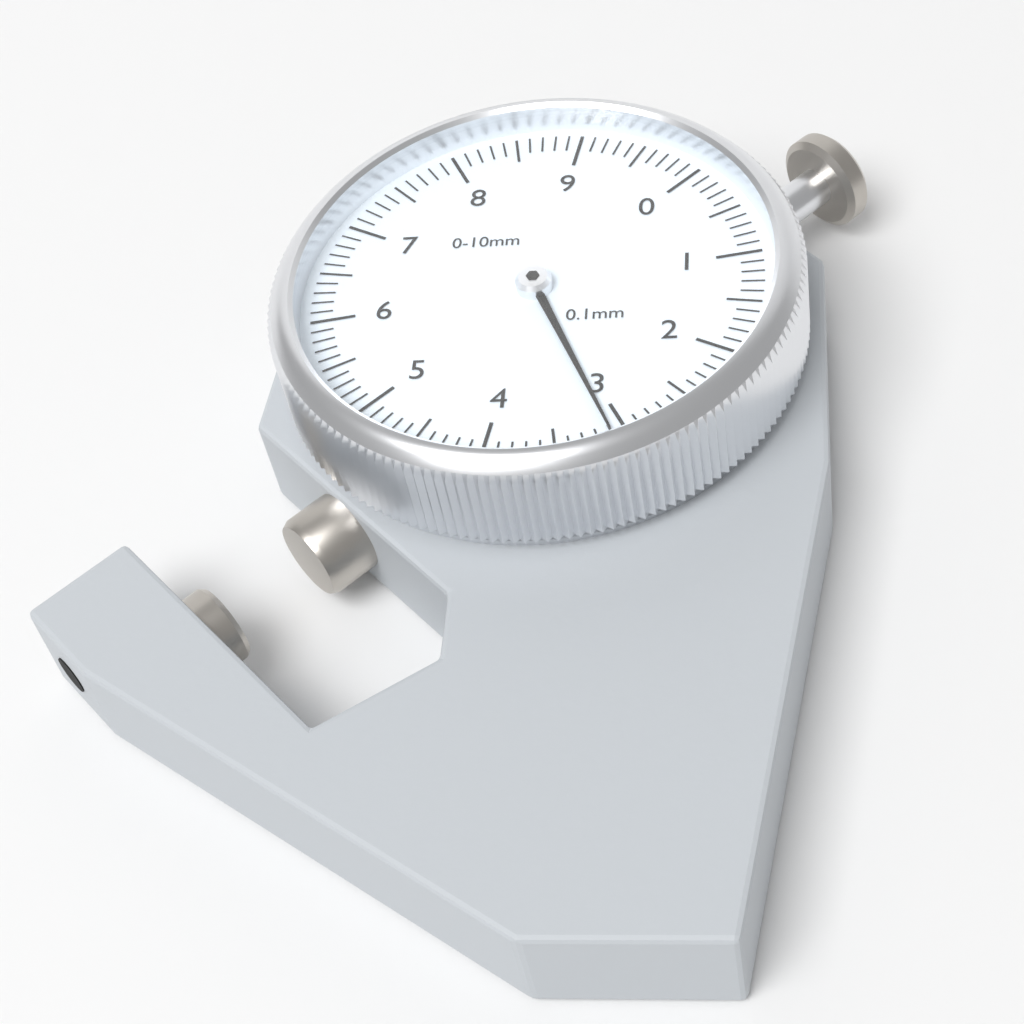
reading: 3.1 mm
